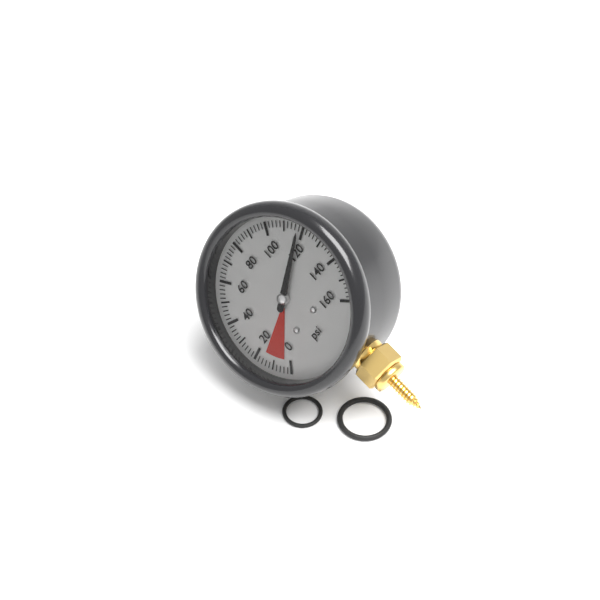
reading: 118 psi
